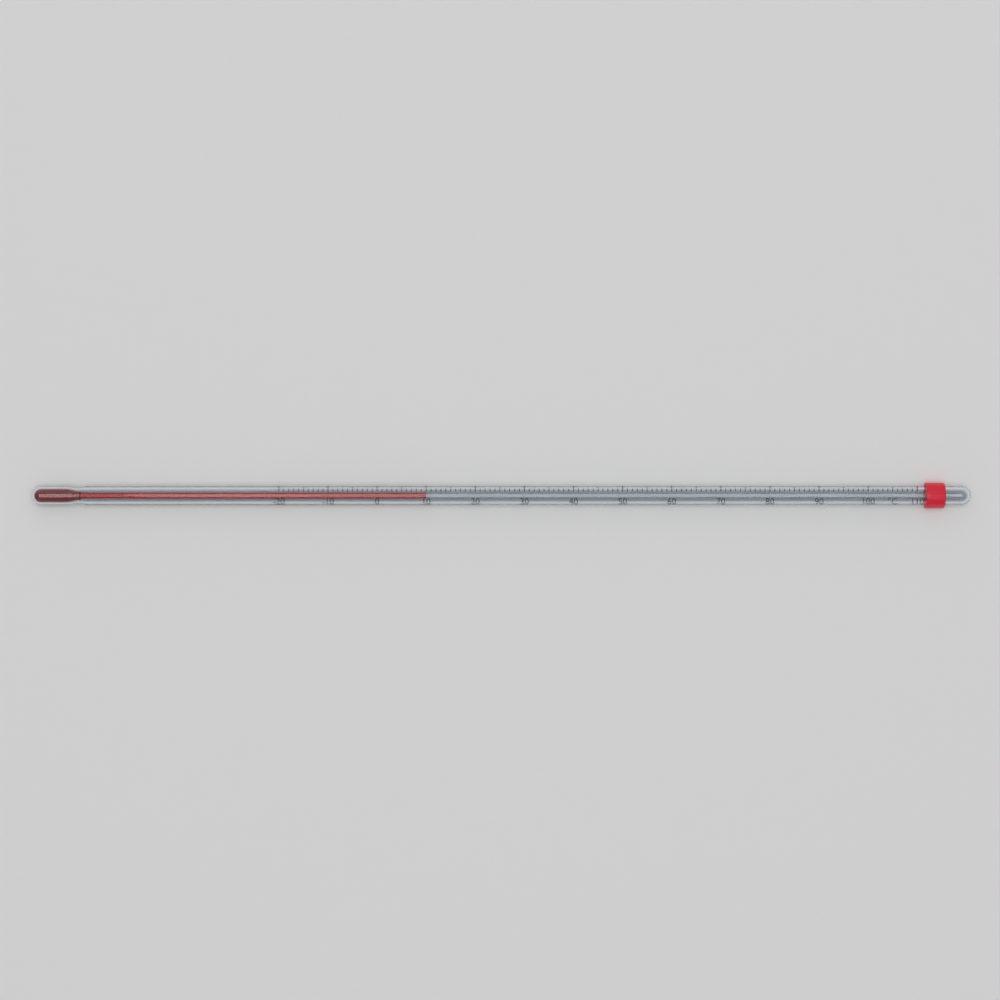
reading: 10 °C
